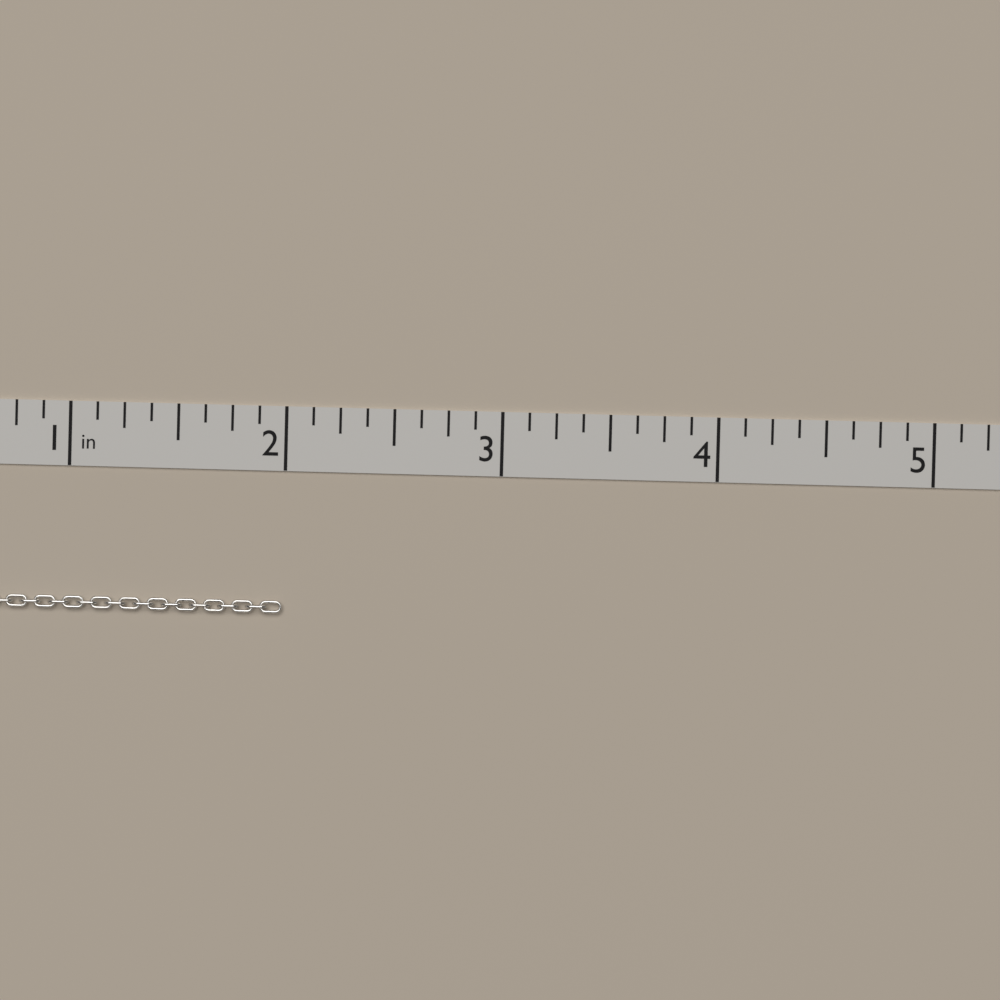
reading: 2.000 in
